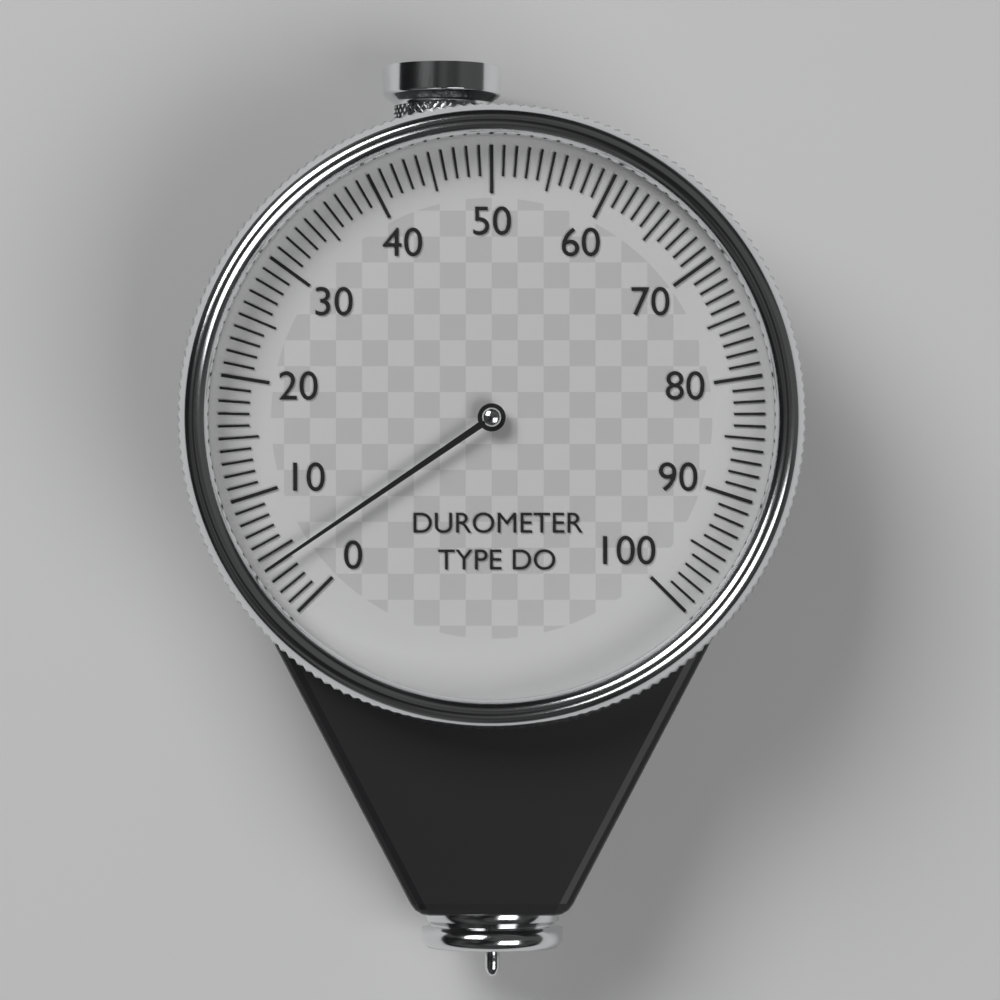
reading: 4 (no unit)
